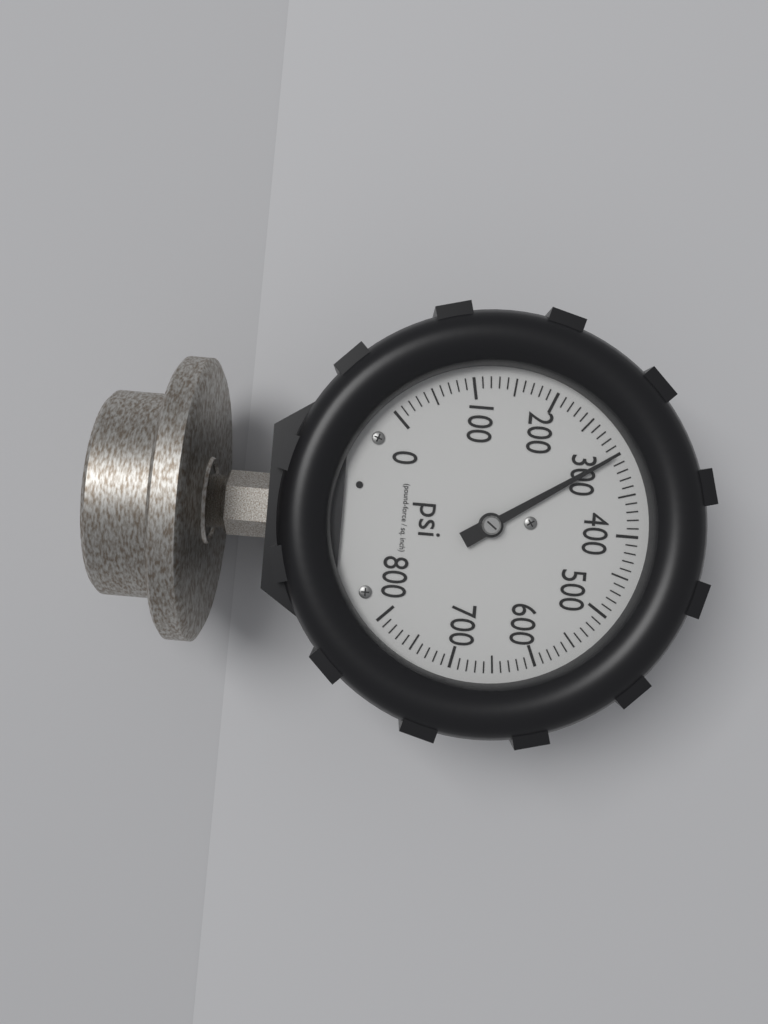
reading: 300 psi
